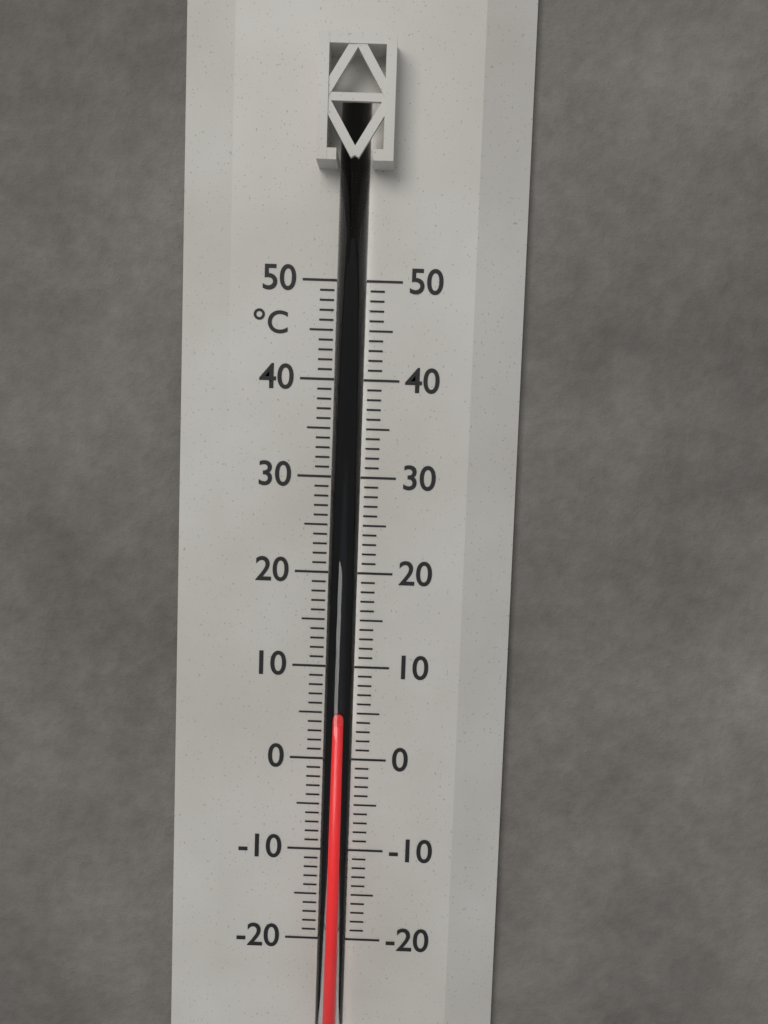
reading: 4 °C
